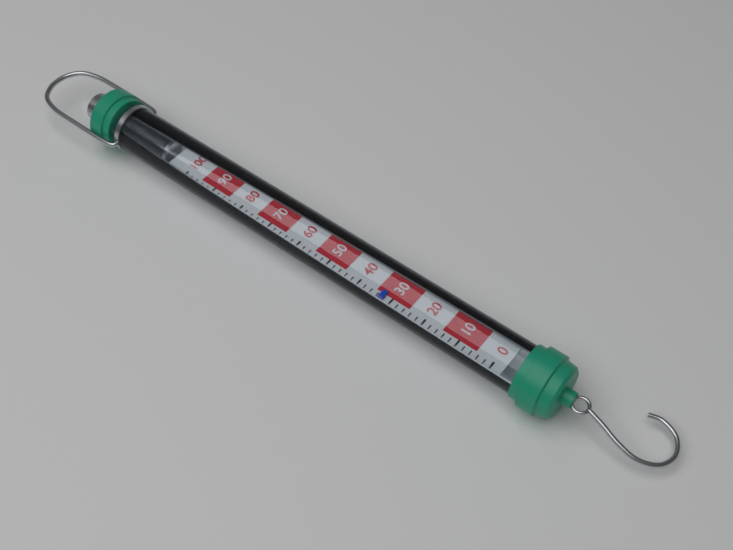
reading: 32 (no unit)
